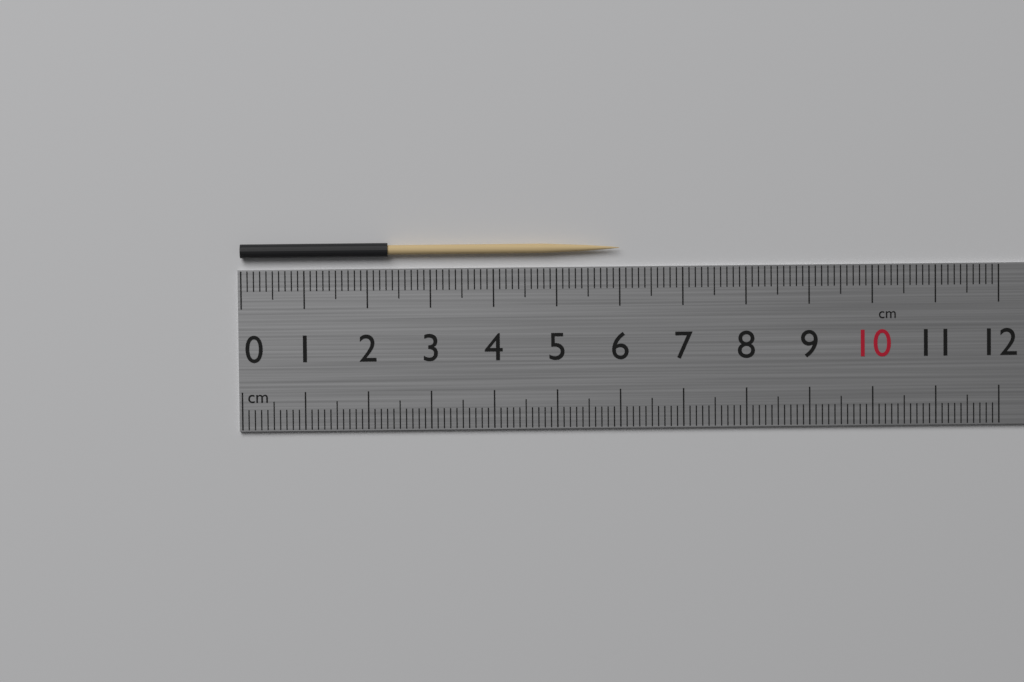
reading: 6.0 cm
